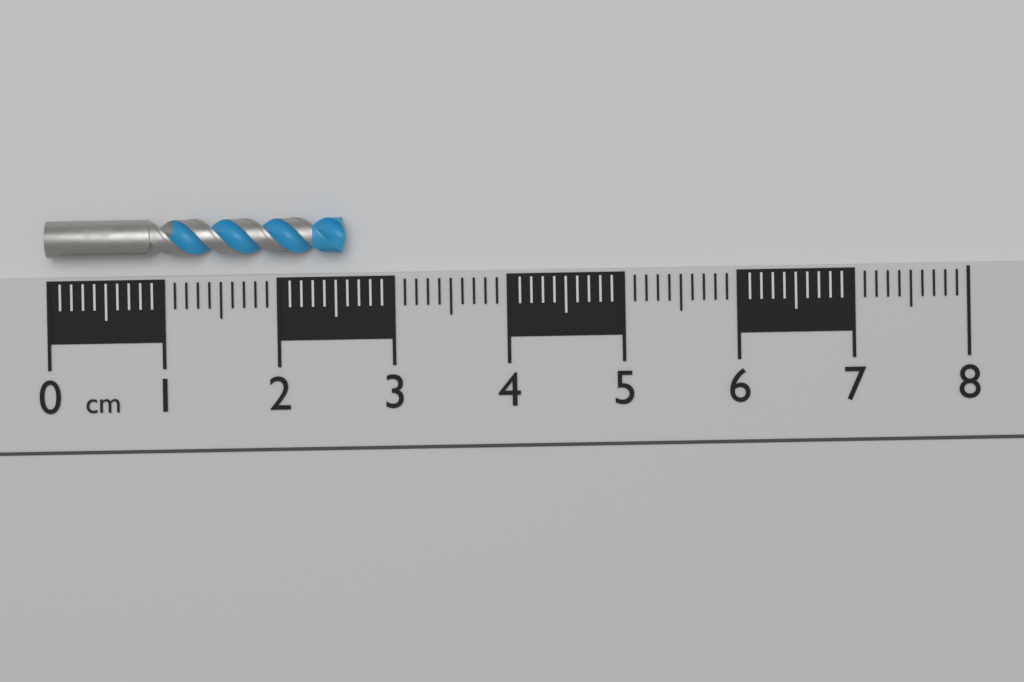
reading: 2.6 cm
